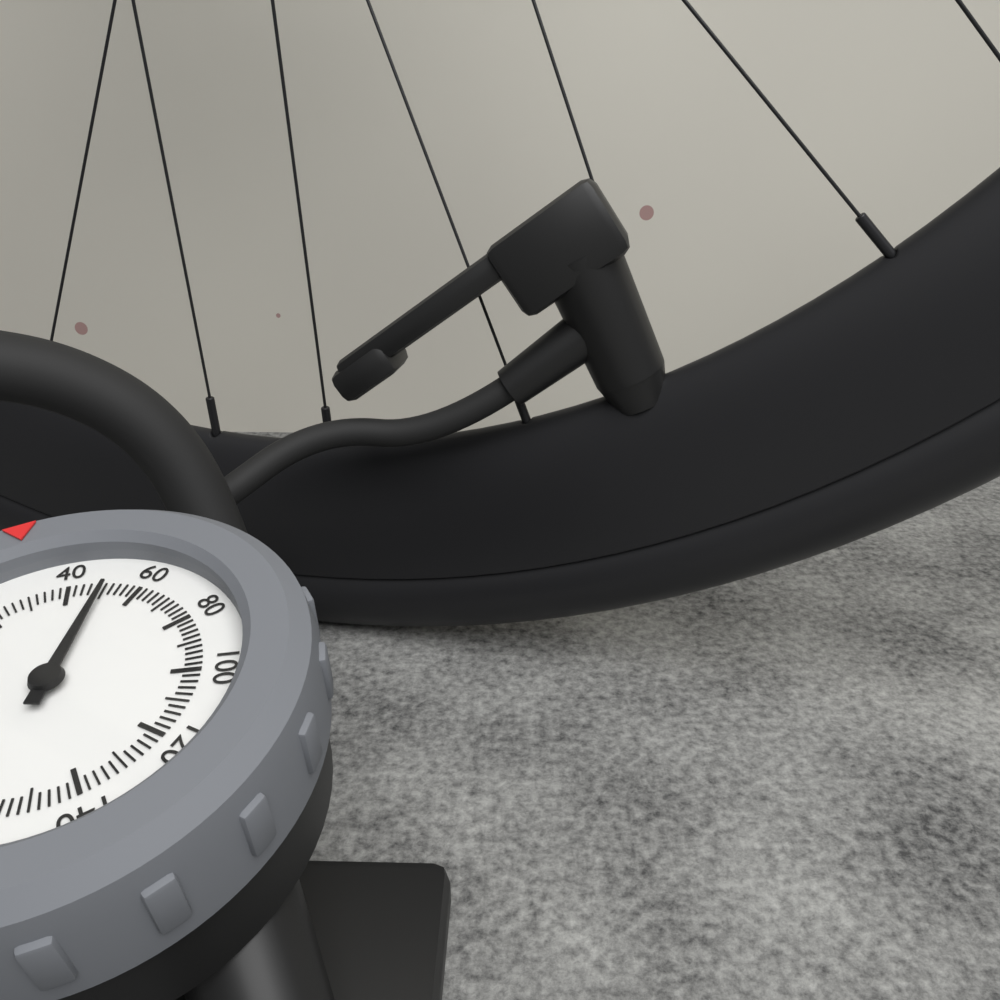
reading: 50 psi
